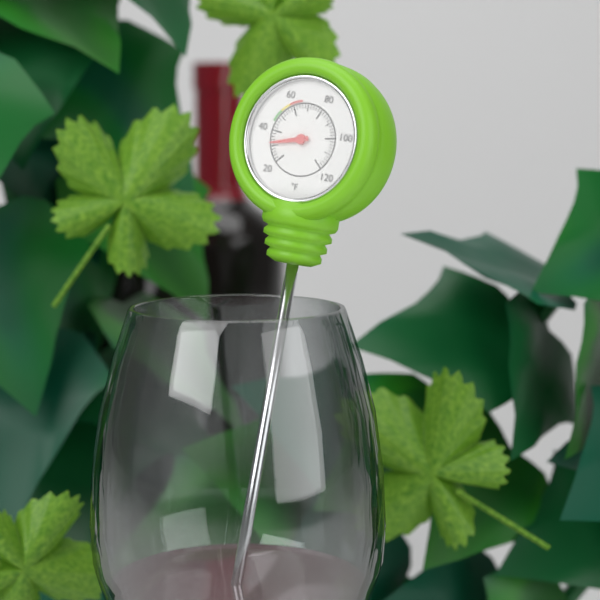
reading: 32 °F
